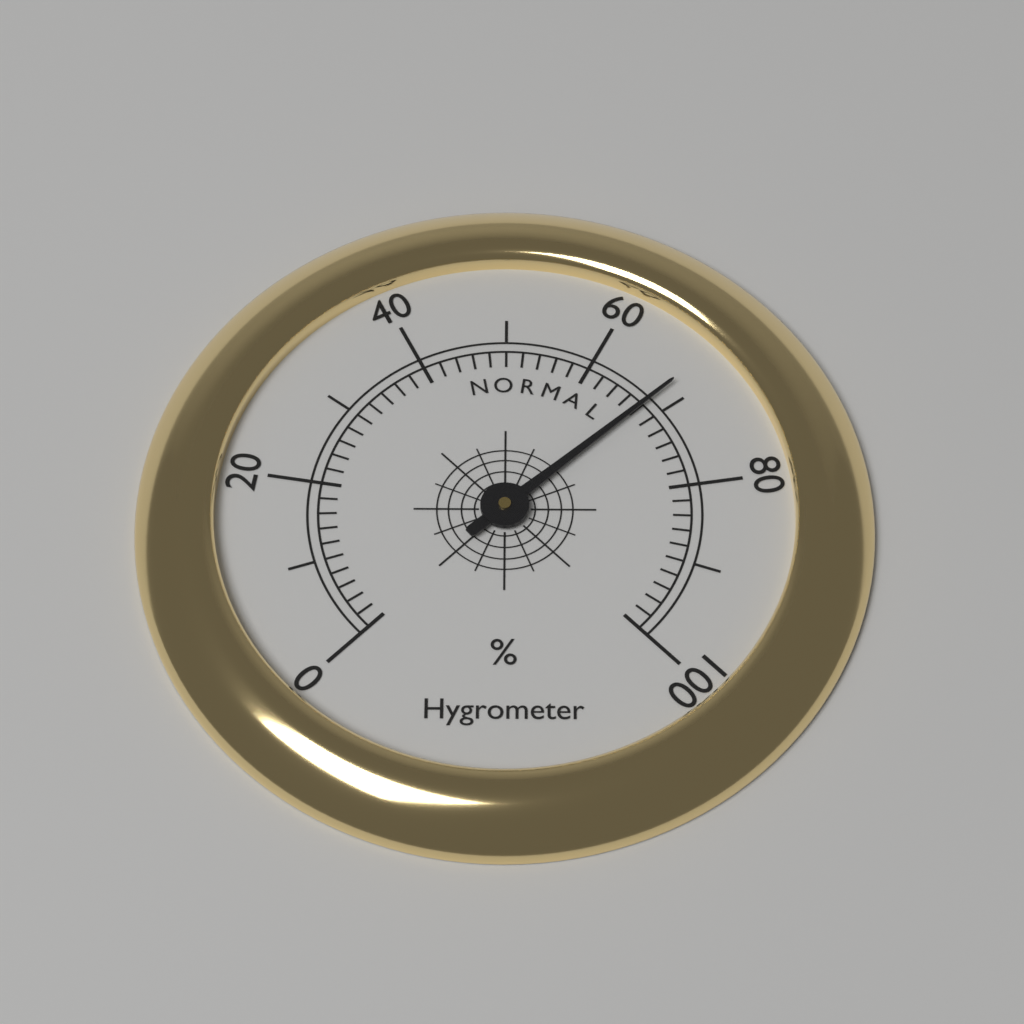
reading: 68 %
